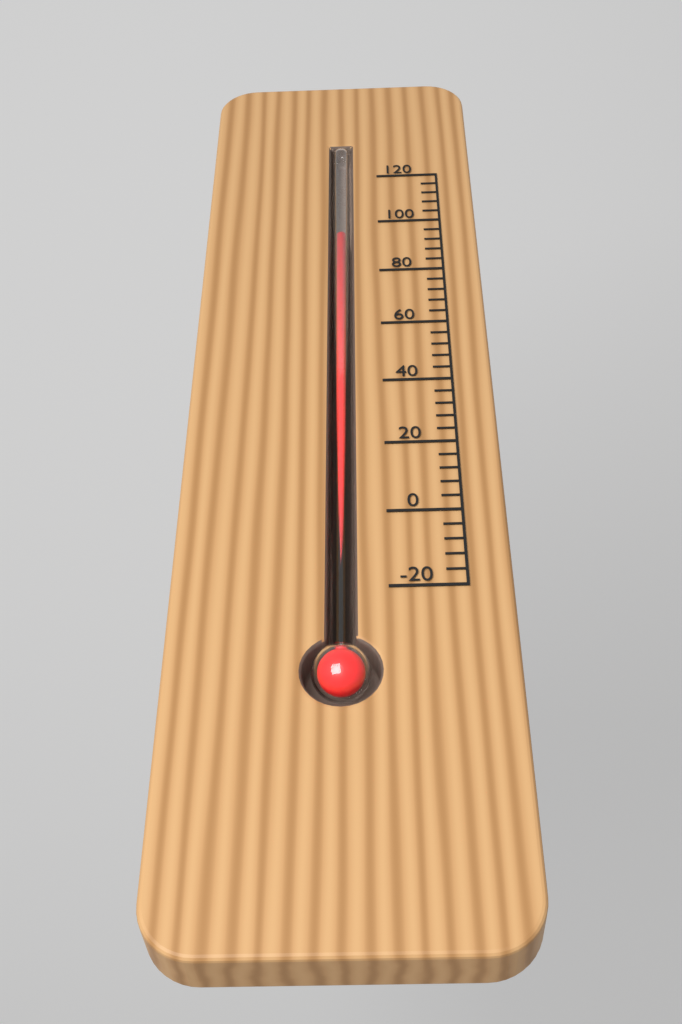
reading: 96 (no unit)
